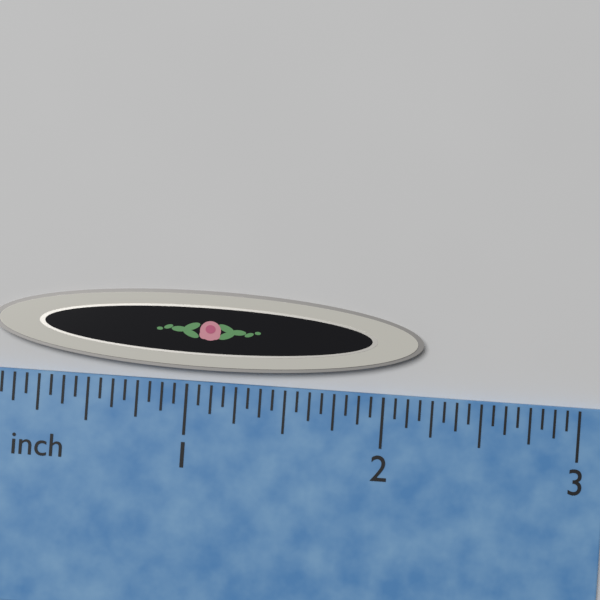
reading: 2.1875 inch
